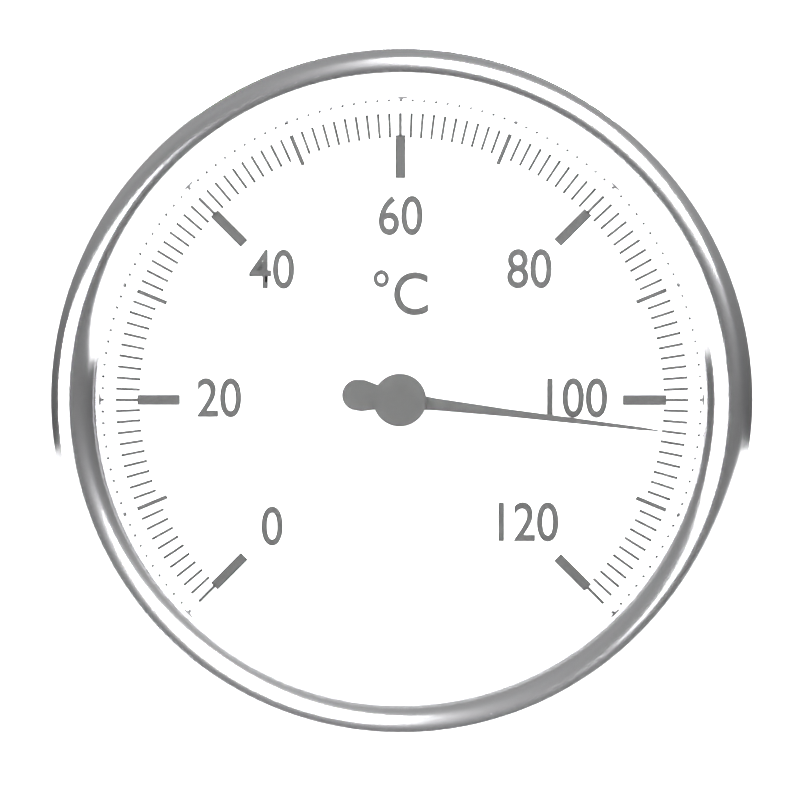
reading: 103 °C
